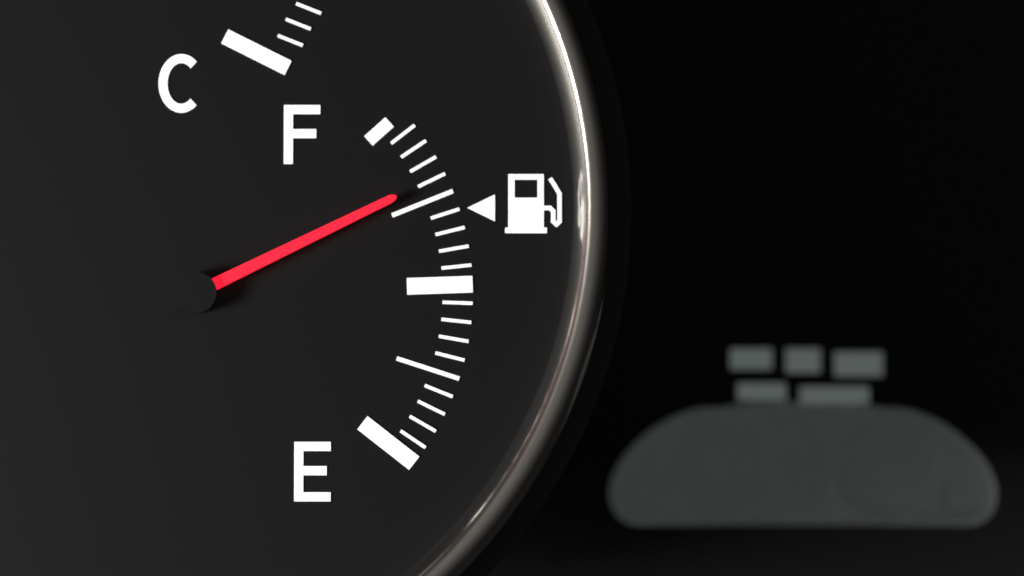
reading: 0.80 (no unit)
